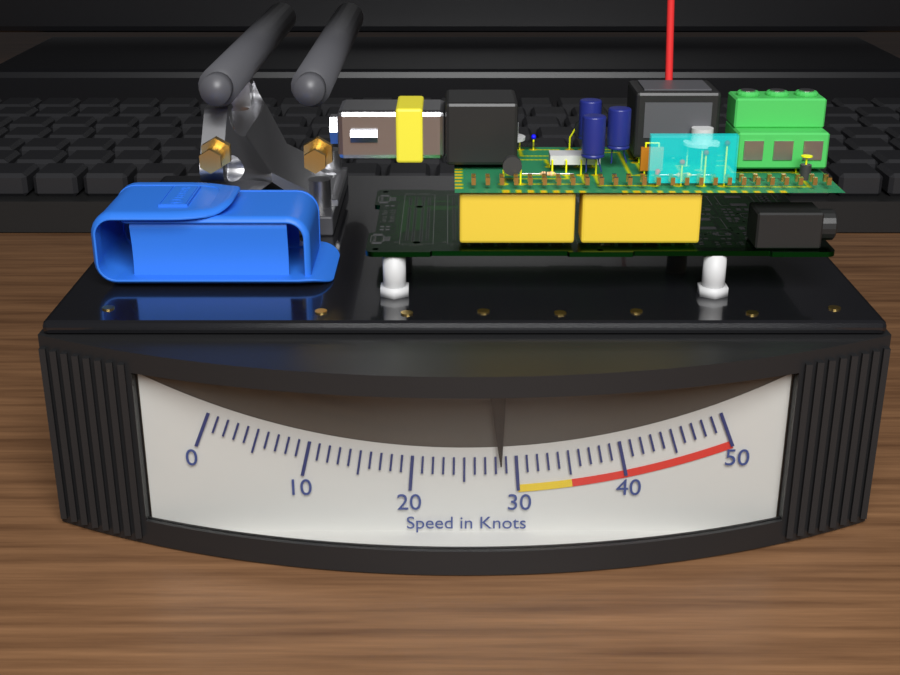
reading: 28.5 knots
